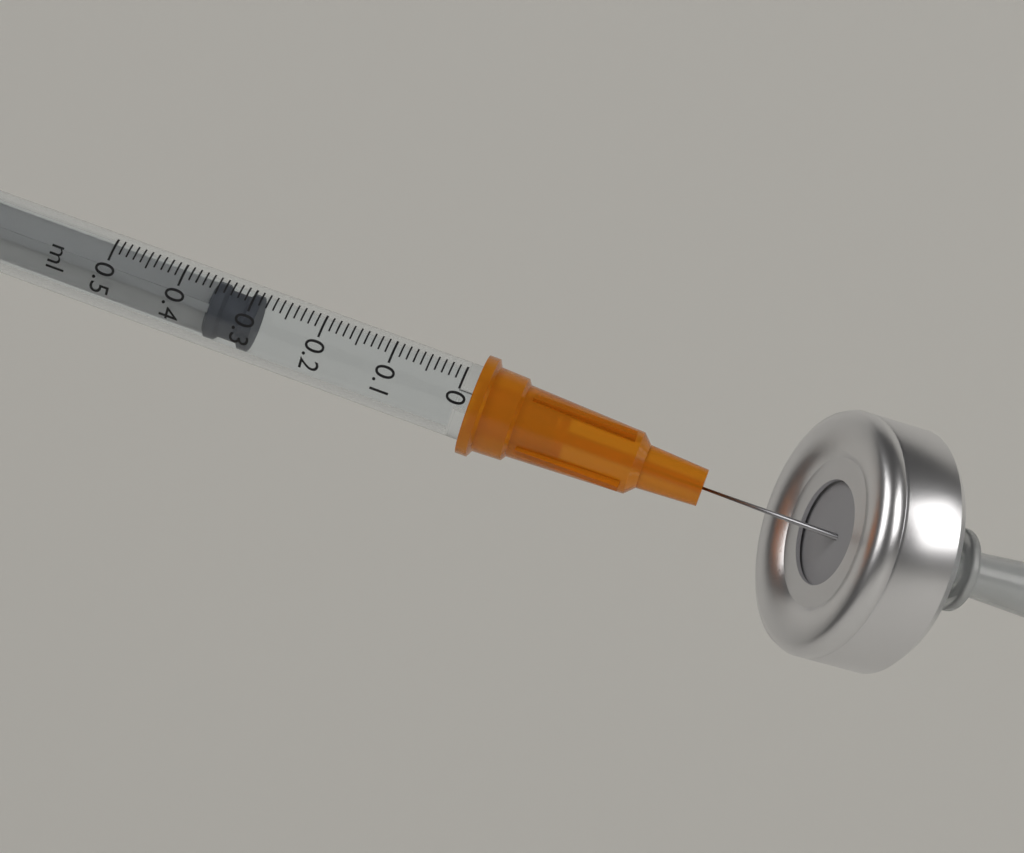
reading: 0.29 ml
